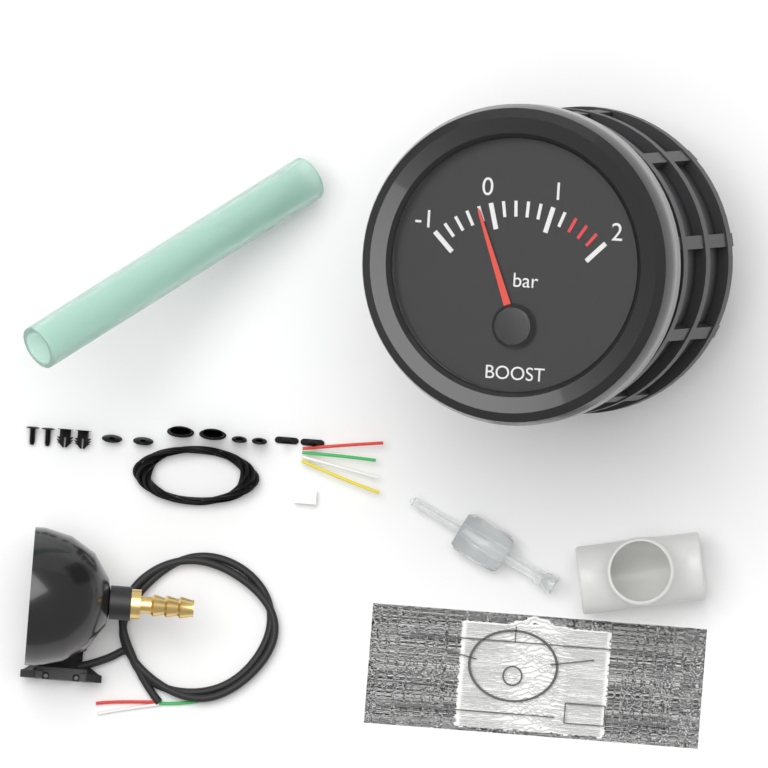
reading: -0.2 bar
